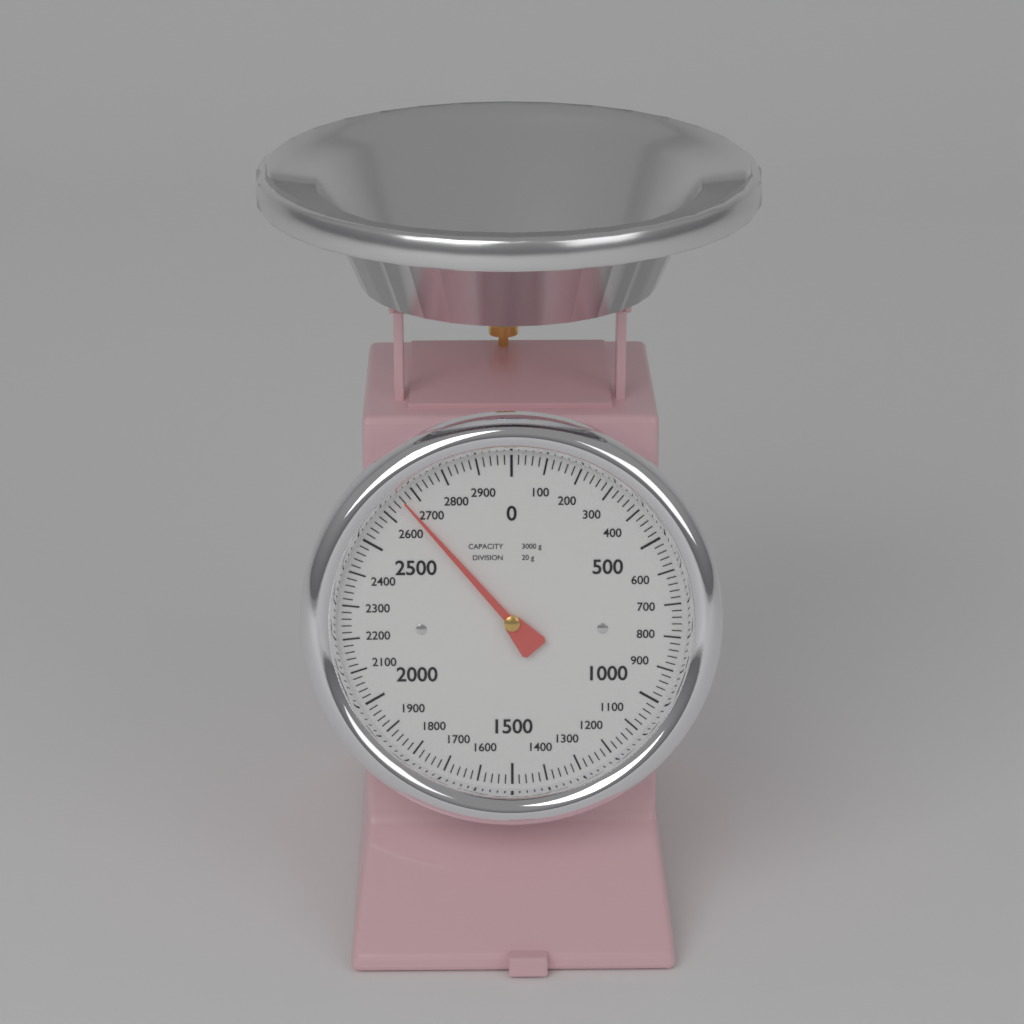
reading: 2660 g
